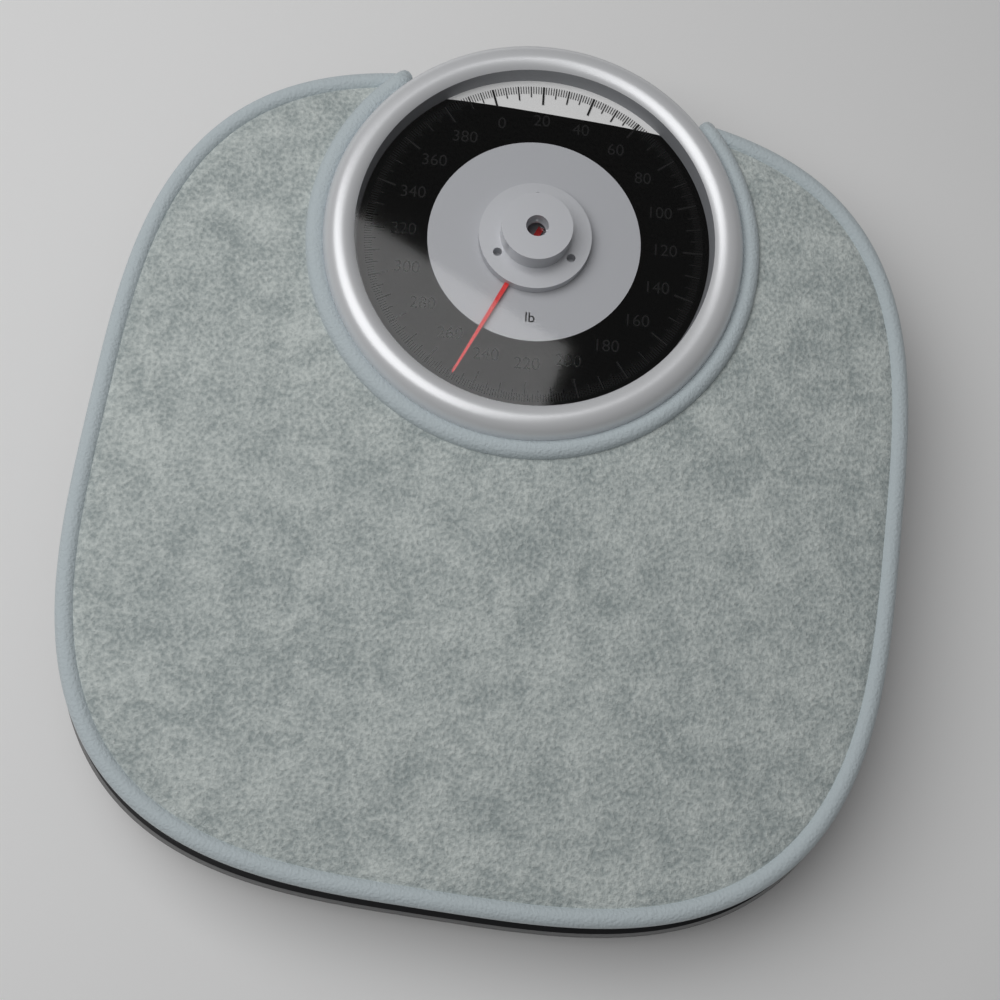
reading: 249 lb
